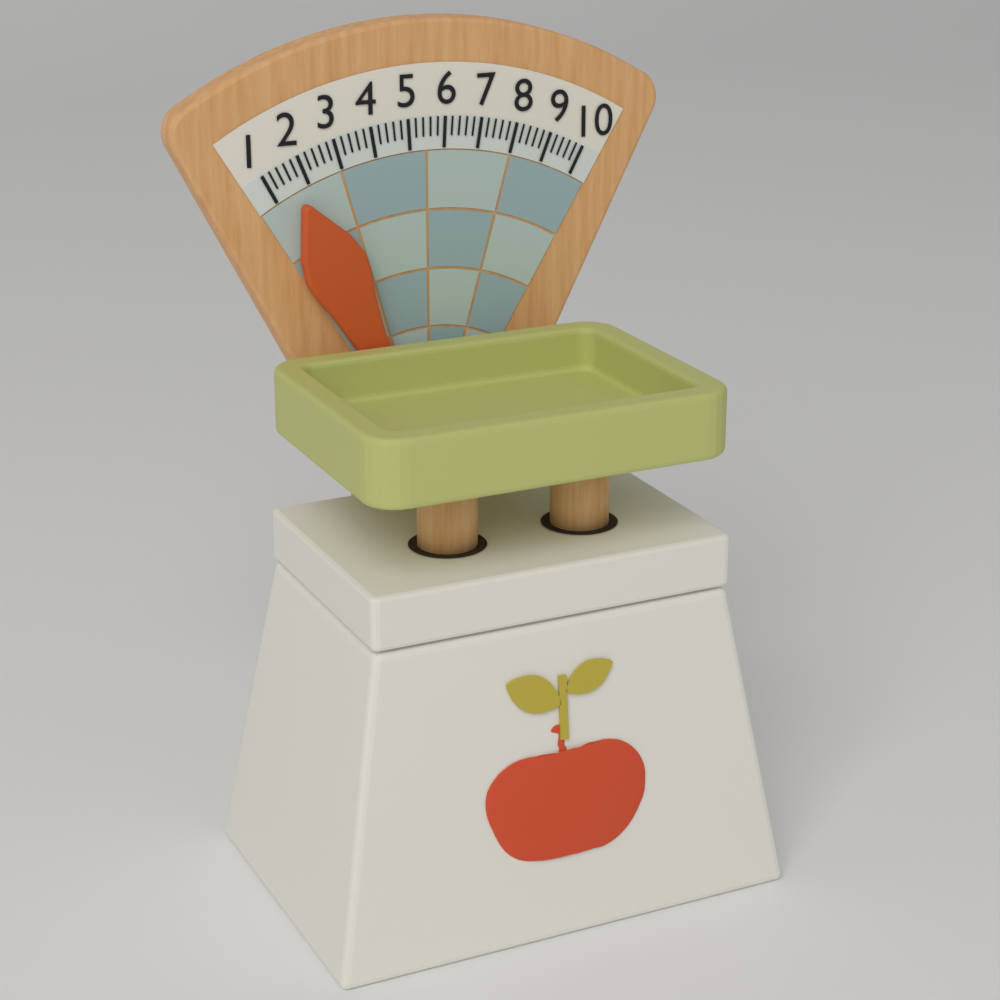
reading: 1.6 (no unit)
